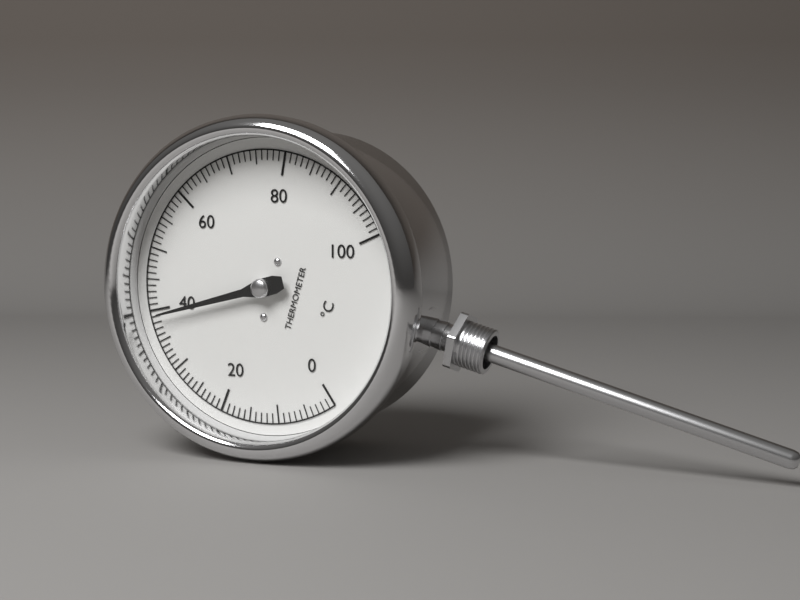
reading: 39 °C
